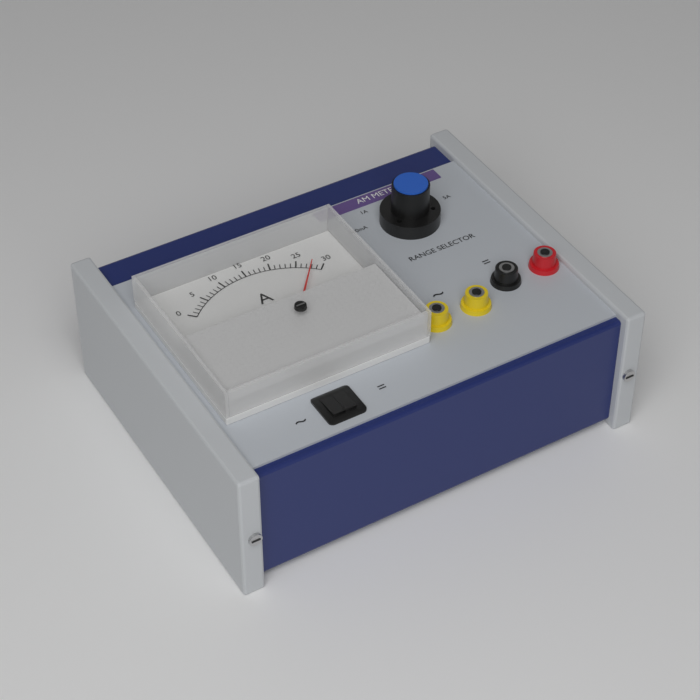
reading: 28 A
